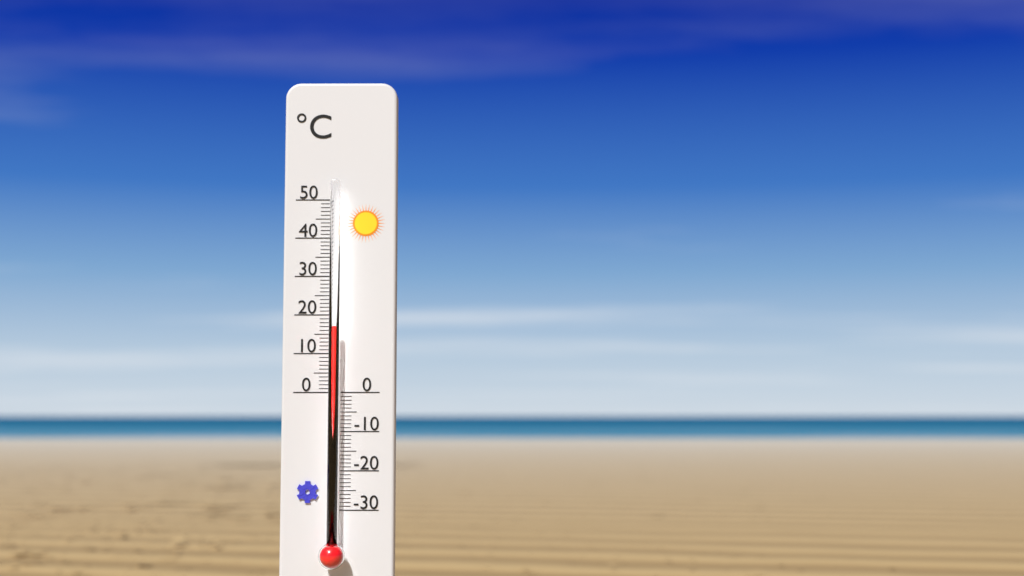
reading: 17 °C
